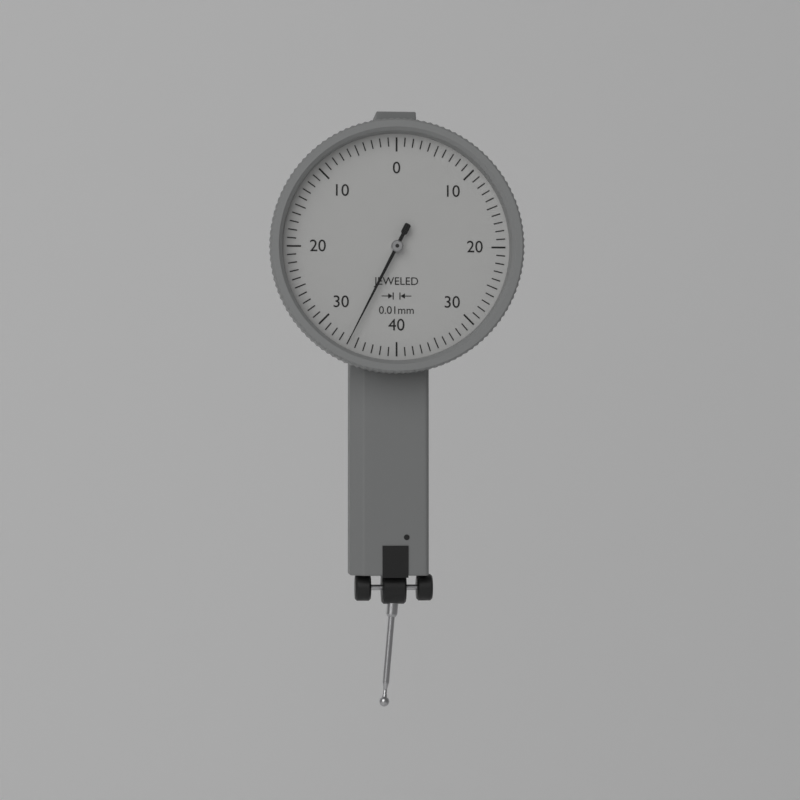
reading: 0.34 mm
